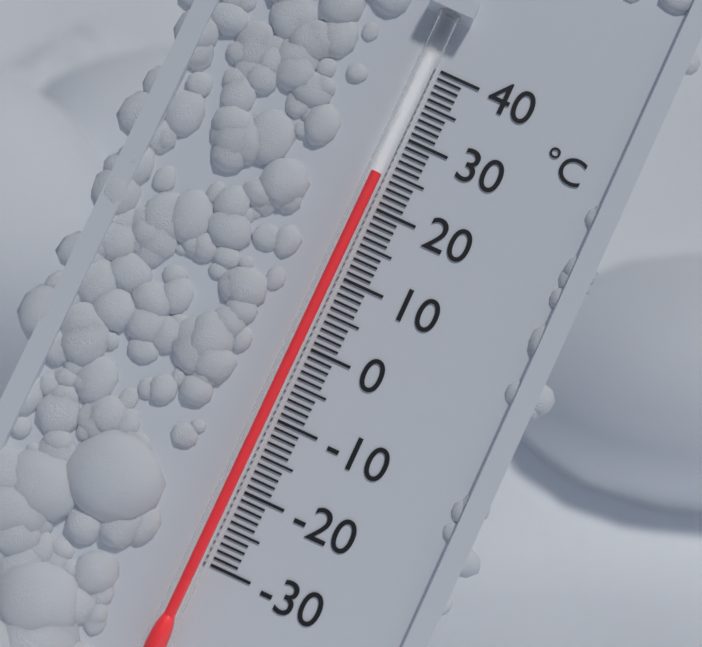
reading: 24 °C
